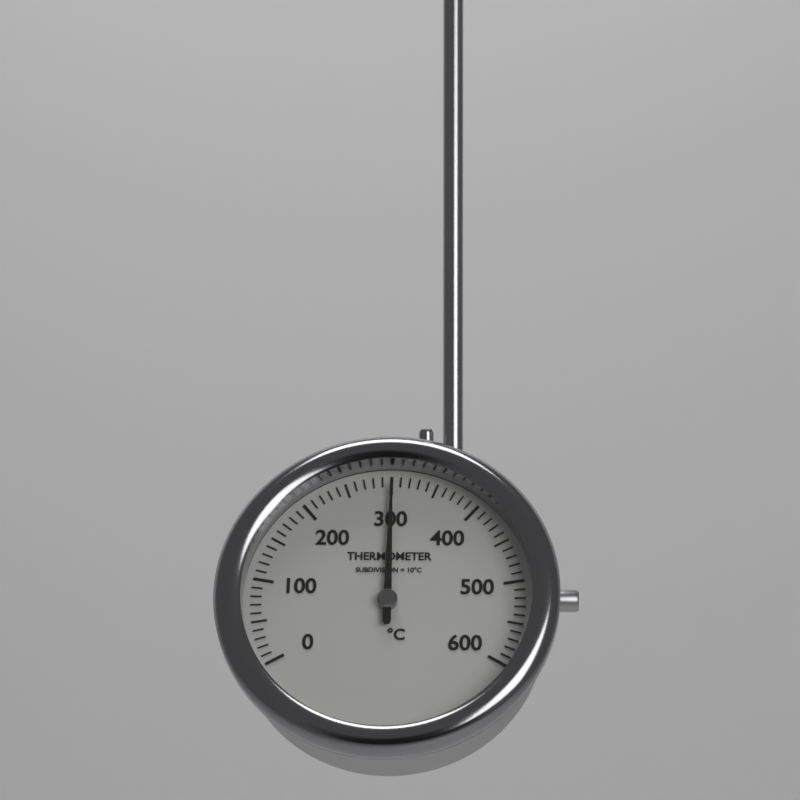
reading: 300 °C
